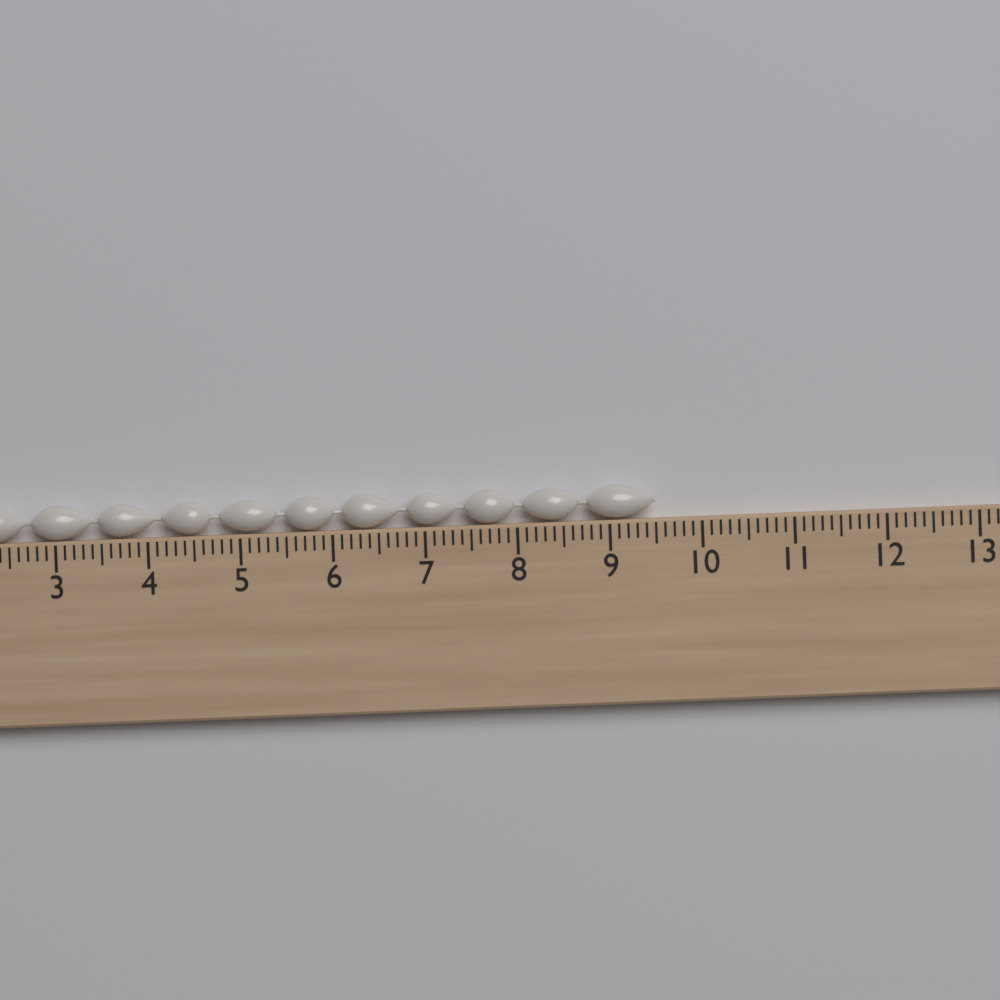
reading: 9.5 cm
